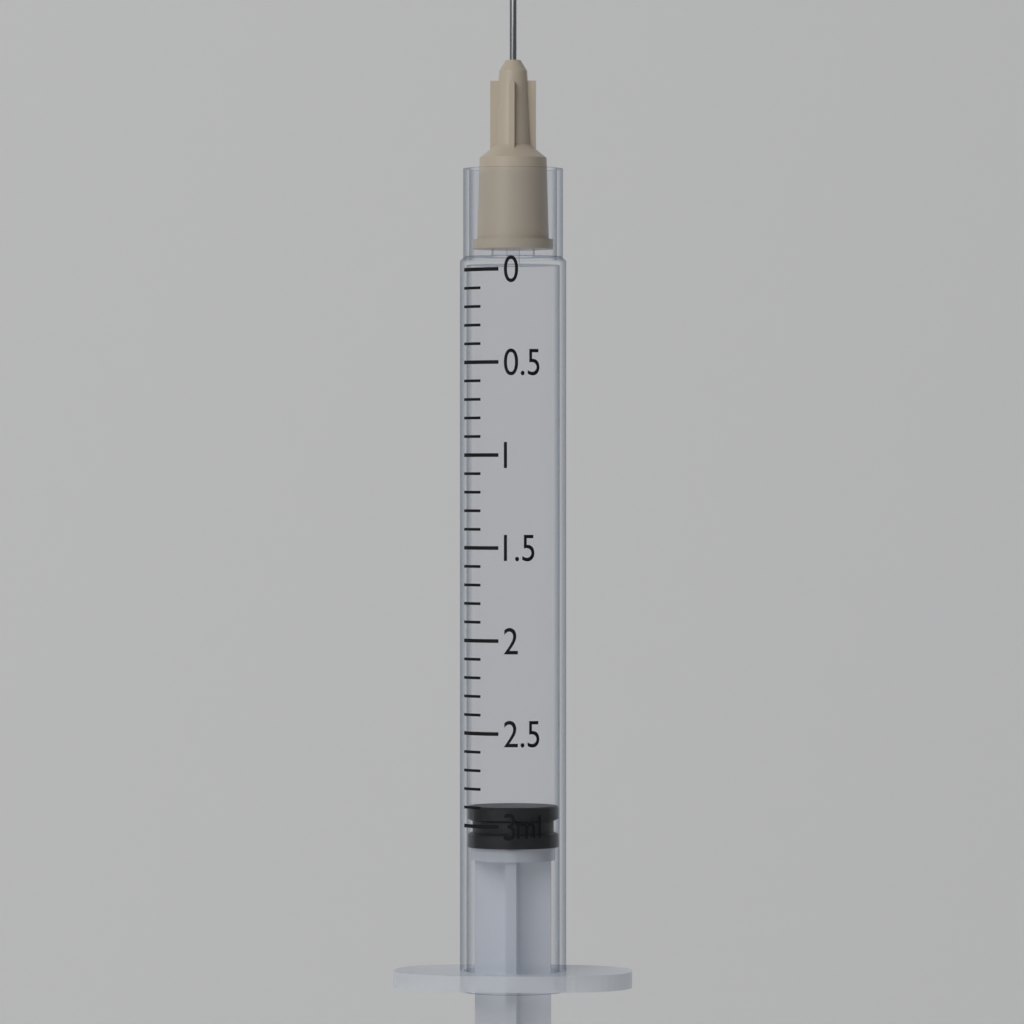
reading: 2.9 ml
